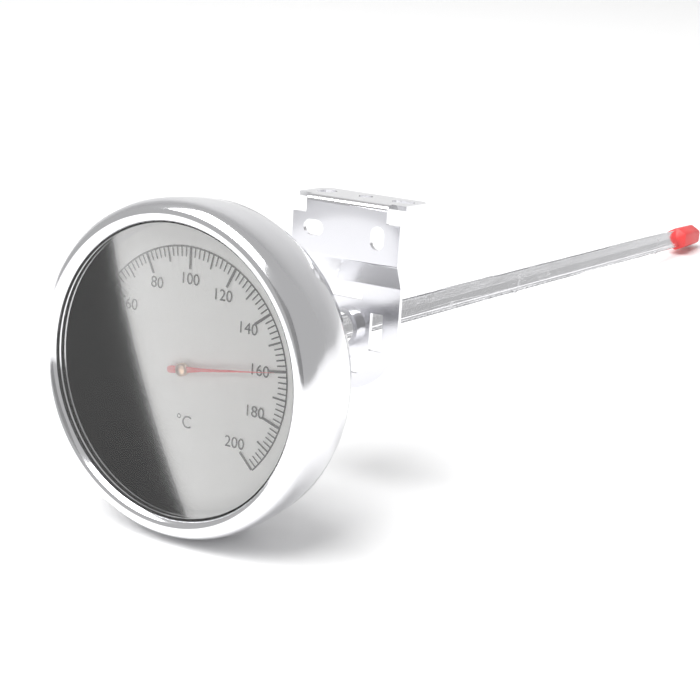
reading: 160 °C
